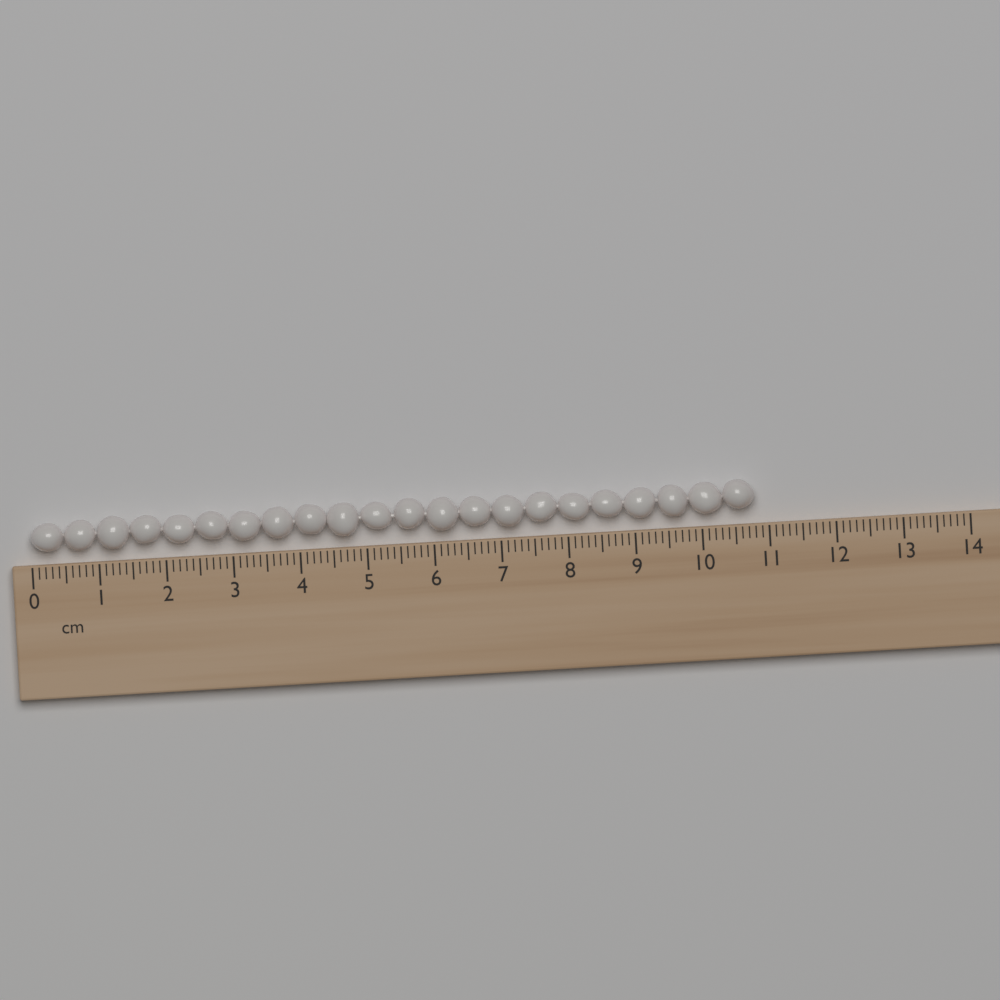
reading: 10.8 cm
